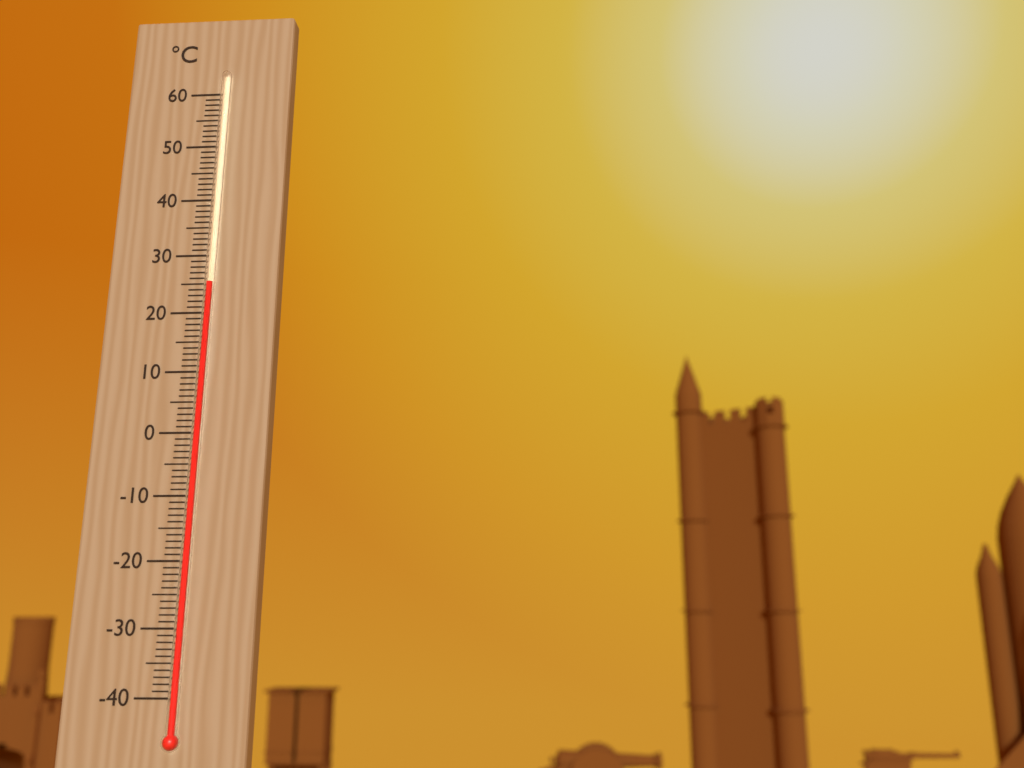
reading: 25 °C
